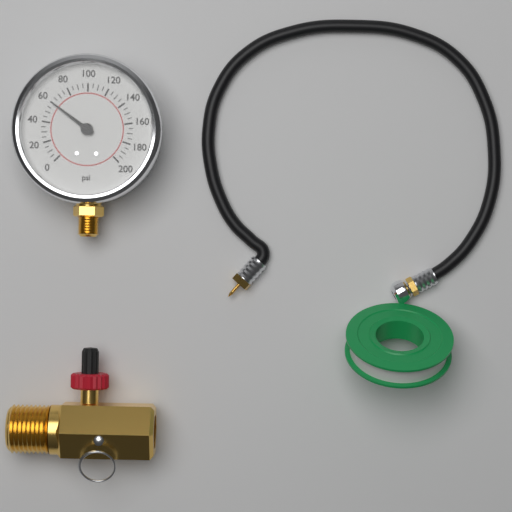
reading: 60 psi
